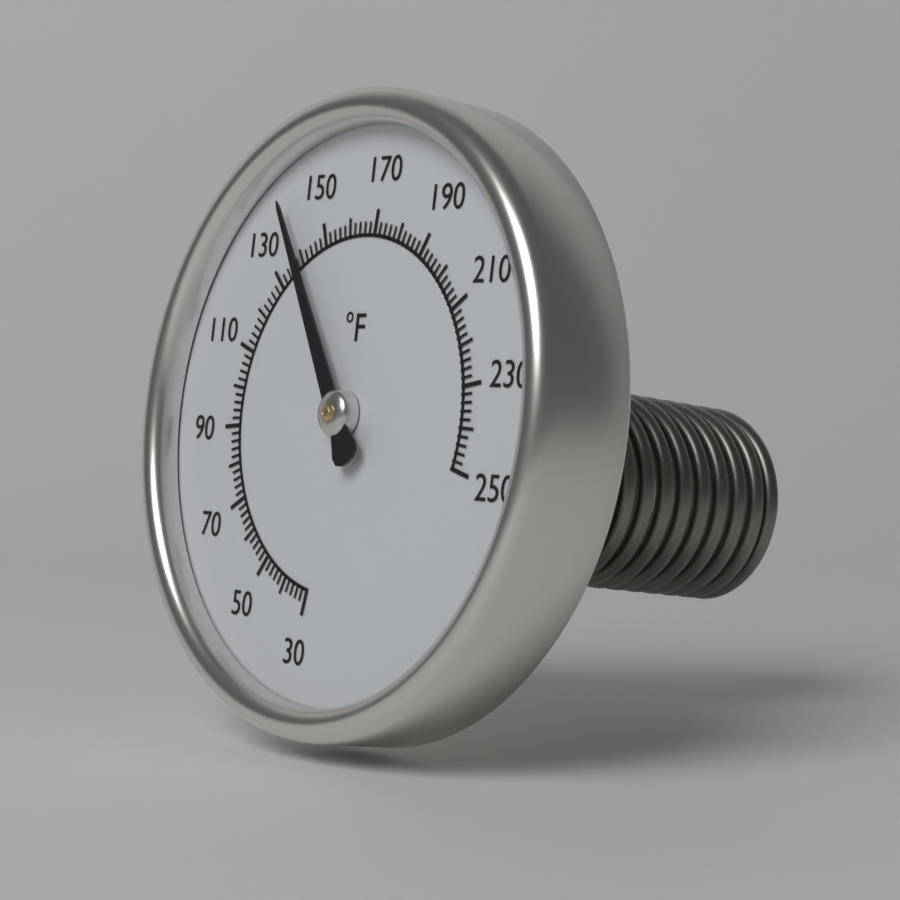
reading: 140 °F
